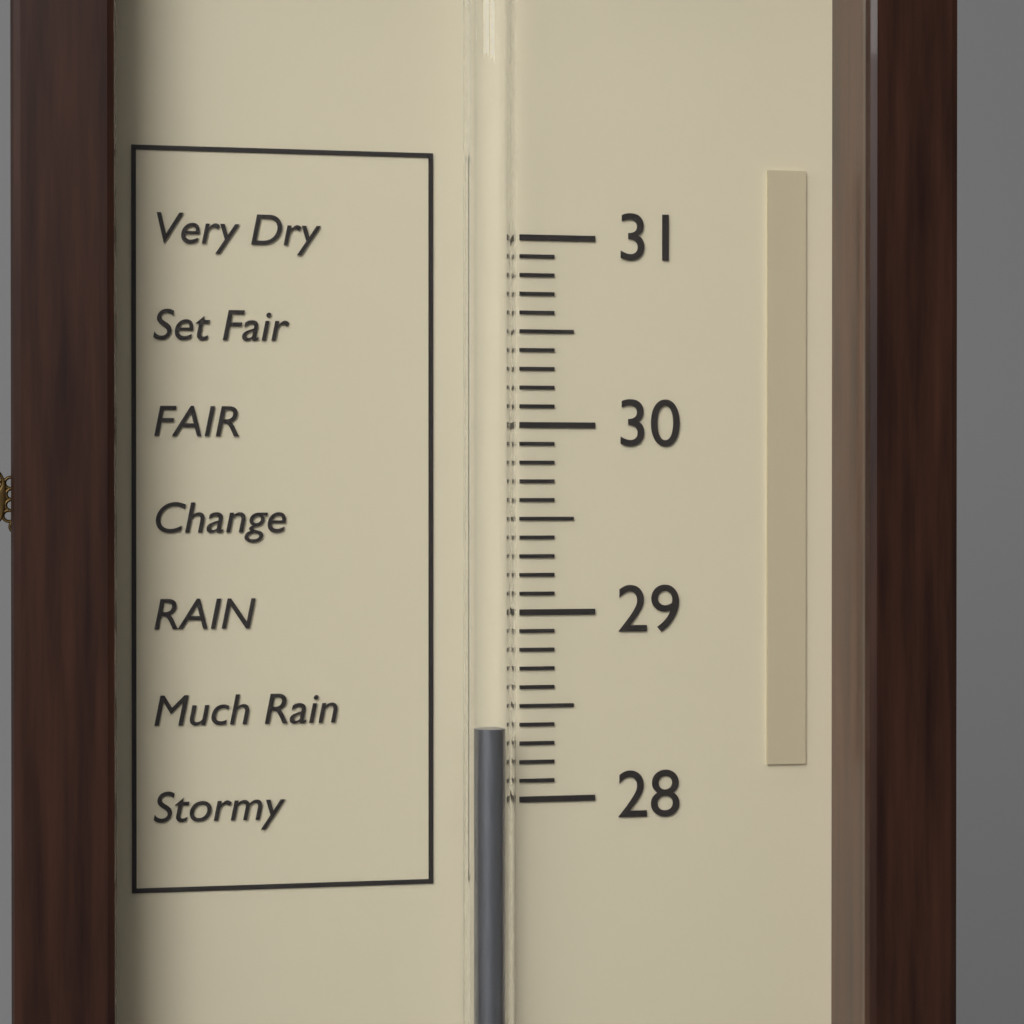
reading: 28.4 (no unit)
